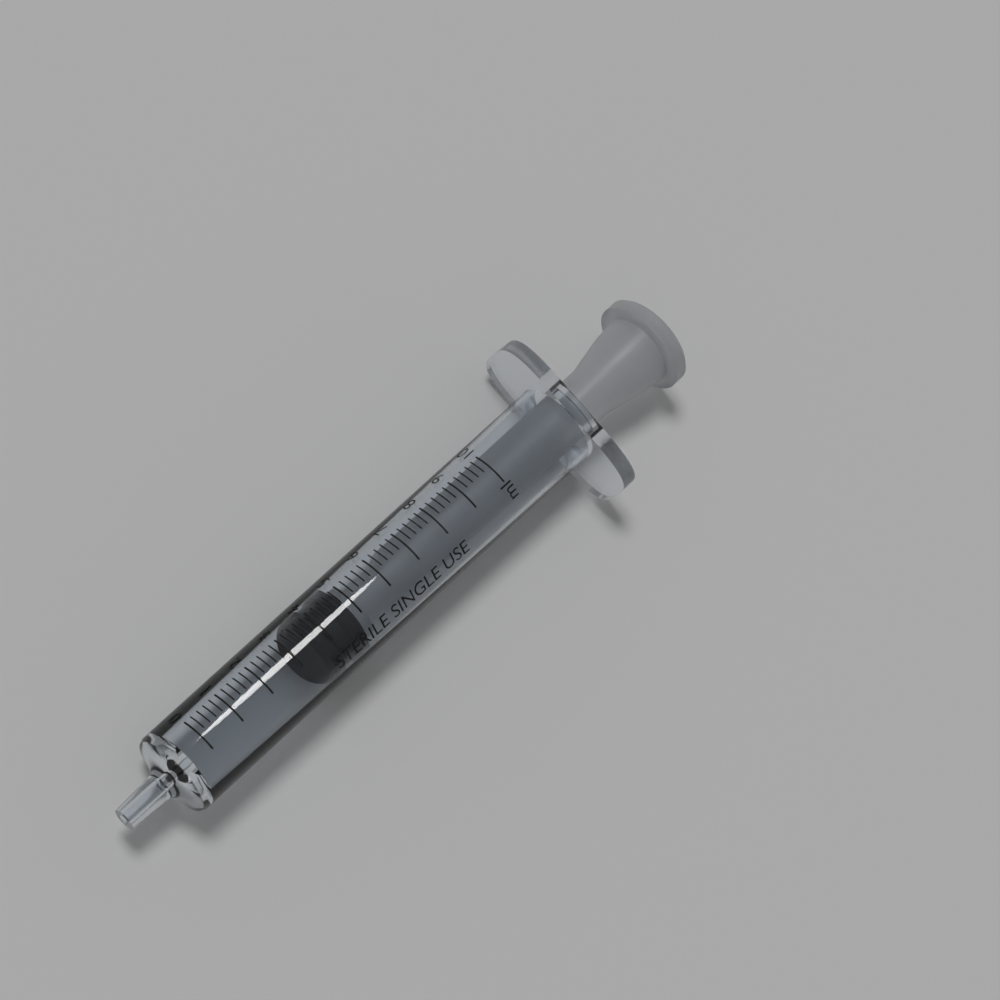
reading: 3.6 ml
